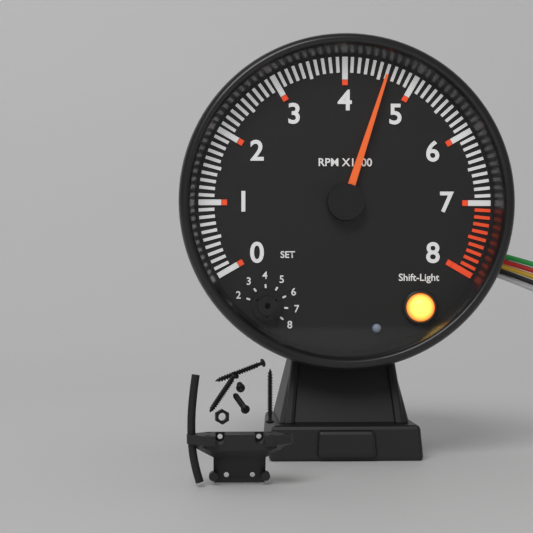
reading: 4600 RPM
